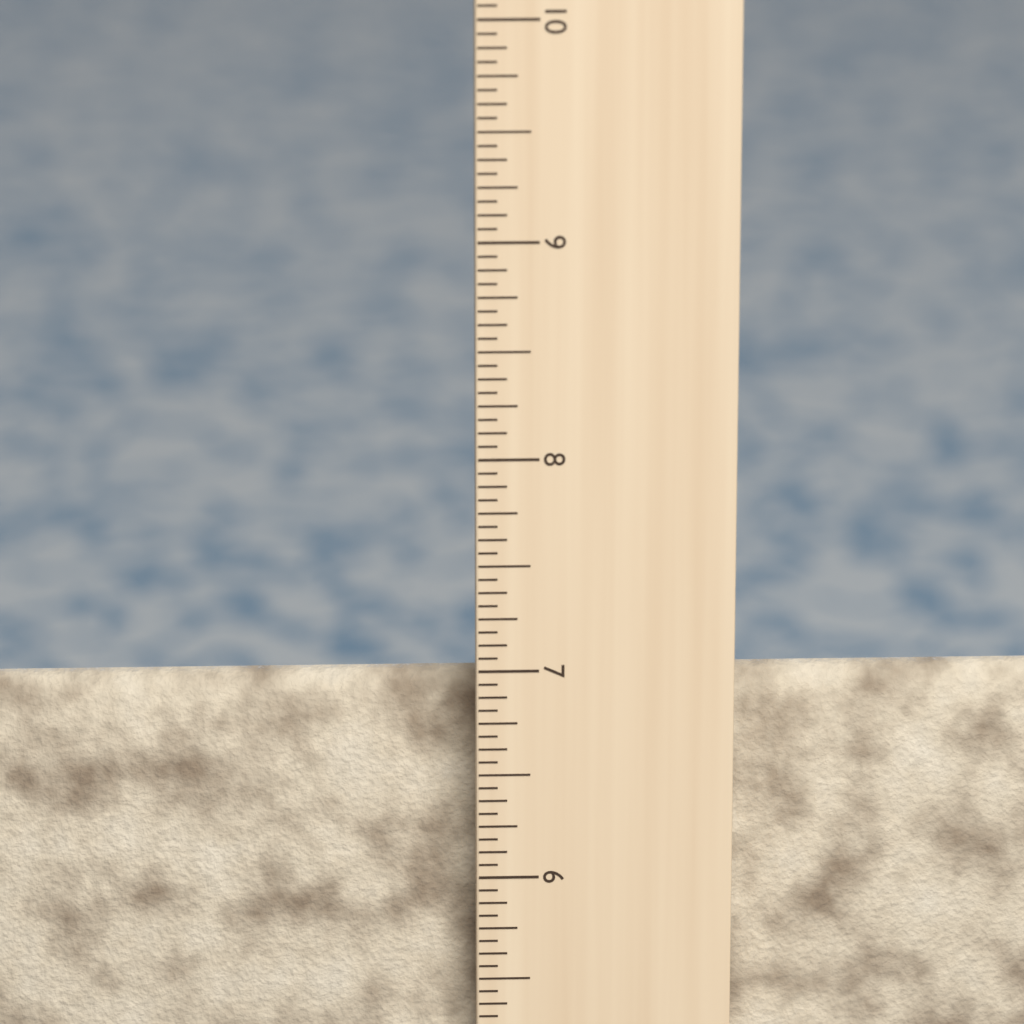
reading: 6.8750 in
